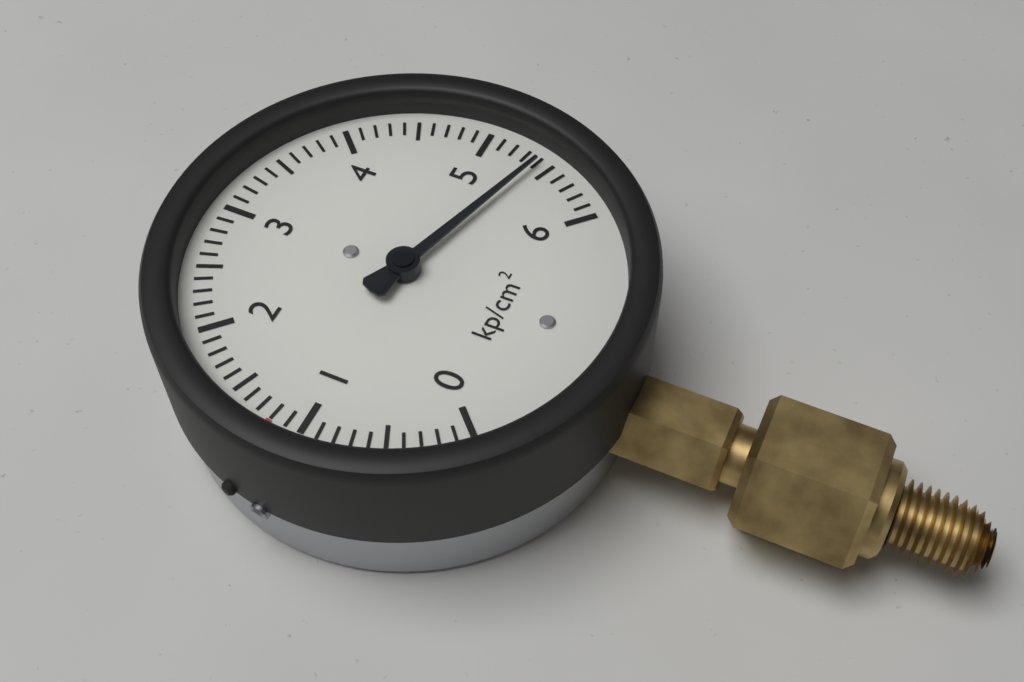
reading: 5.4 kp/cm²
